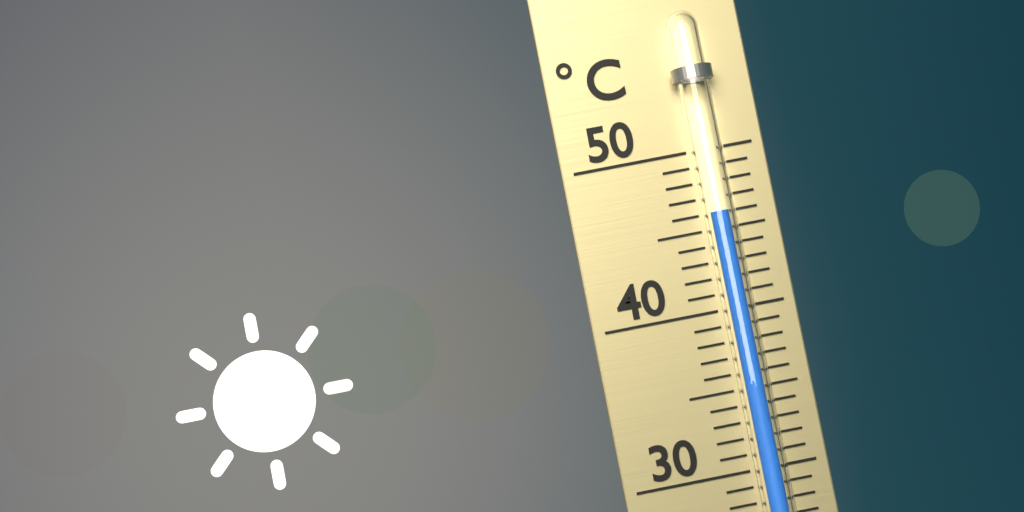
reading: 46 °C
